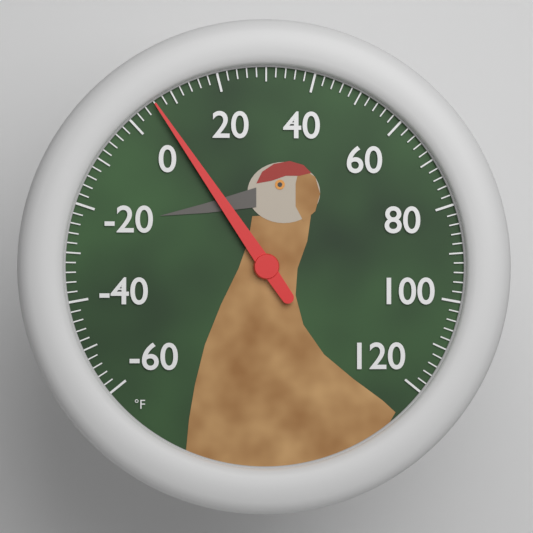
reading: 6 °F
